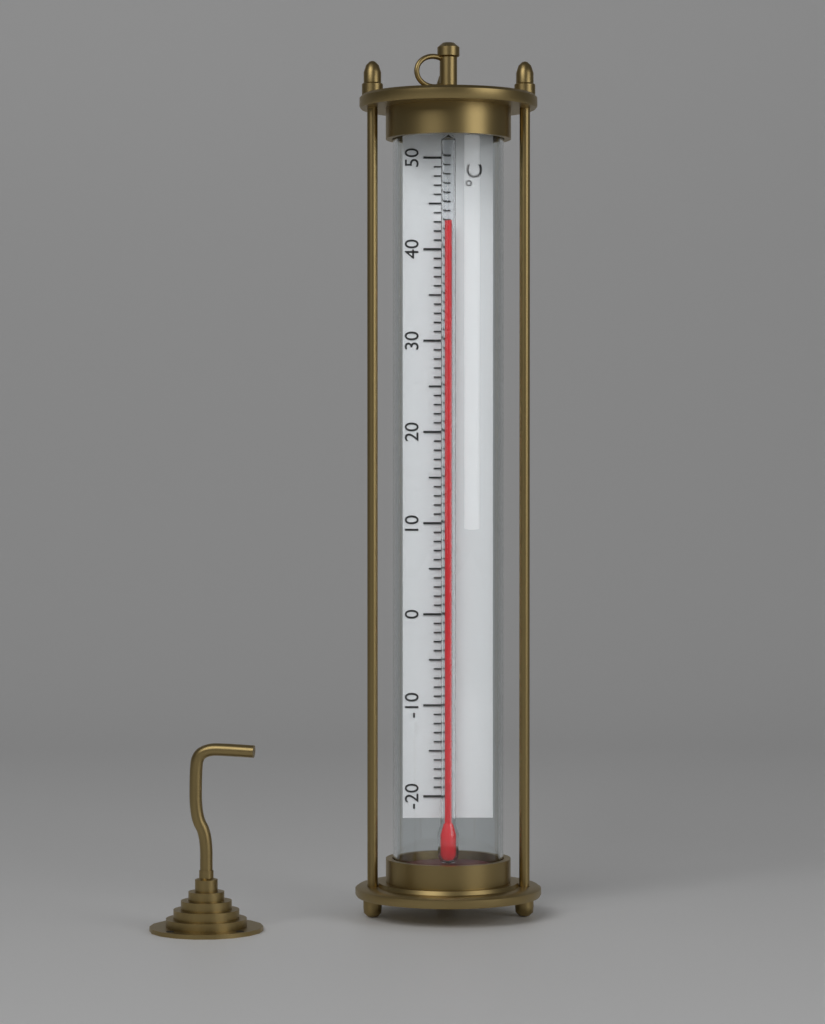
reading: 43 °C
